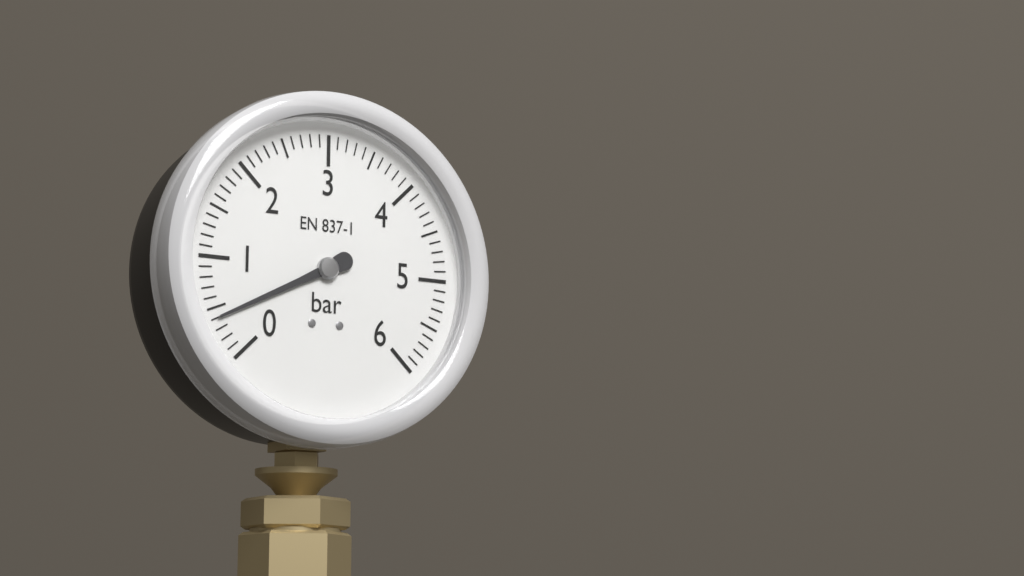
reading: 0.4 bar
